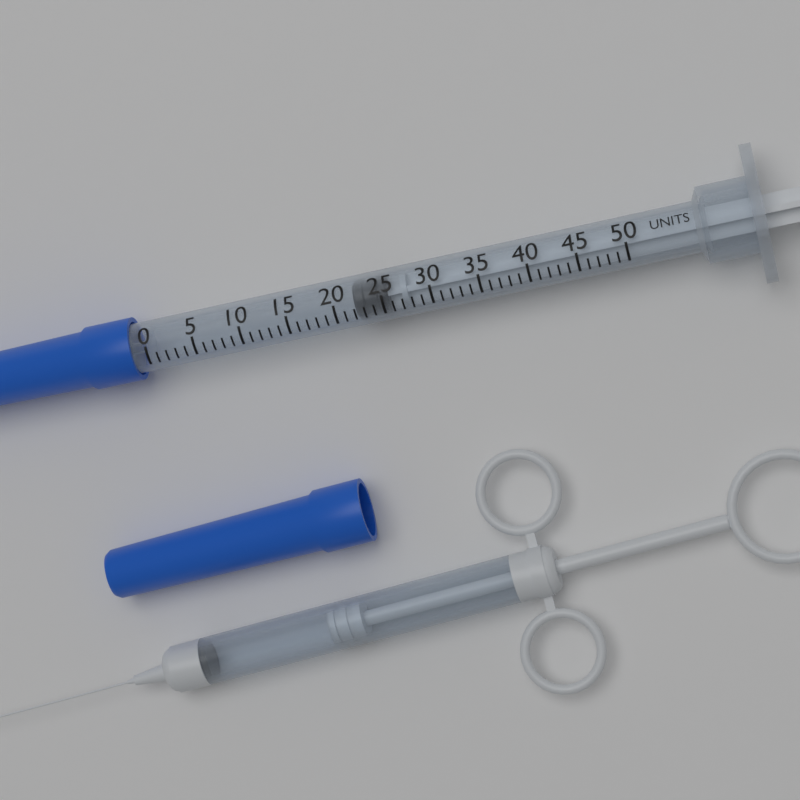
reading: 22 units
